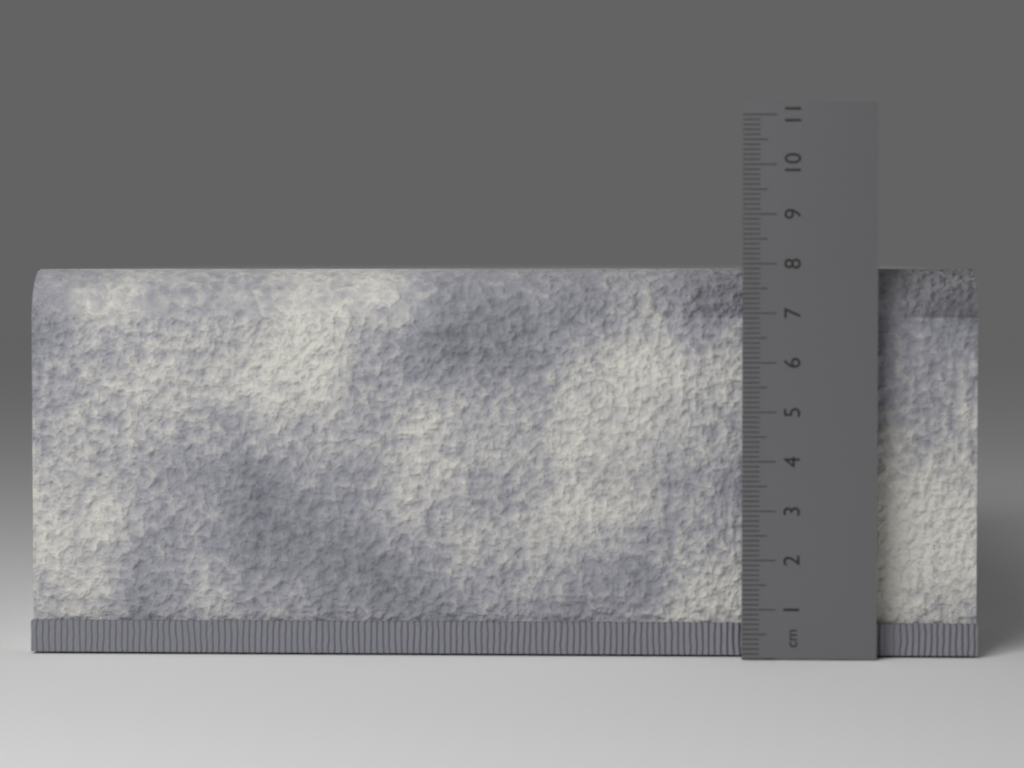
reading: 7.9 cm
